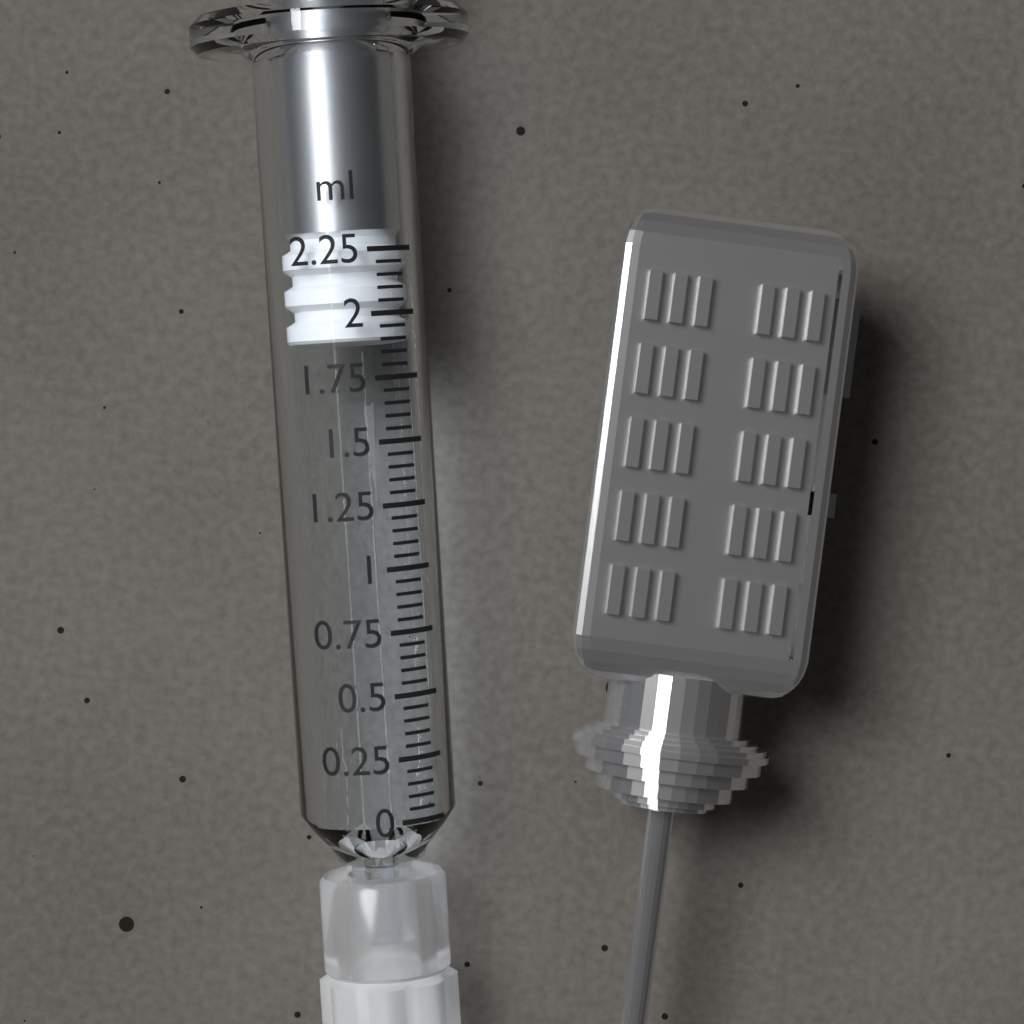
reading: 1.90 ml
